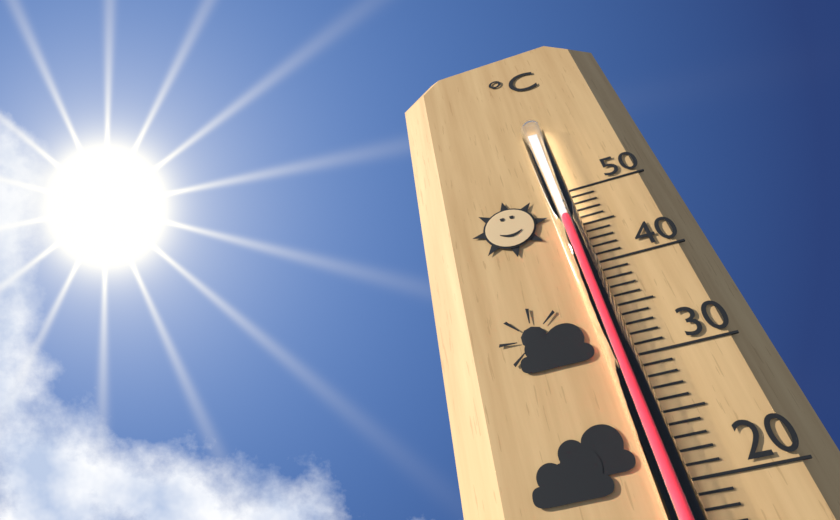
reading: 46 °C
